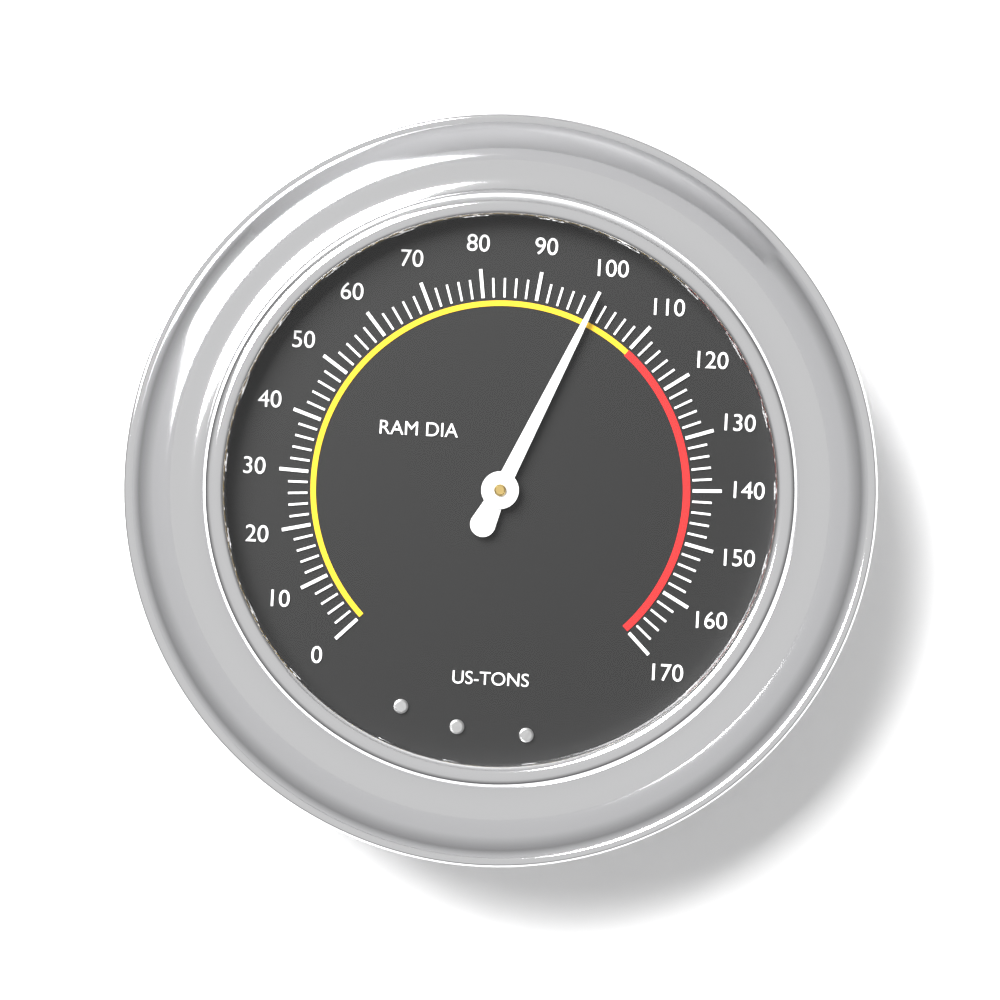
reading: 100 US-TONS
